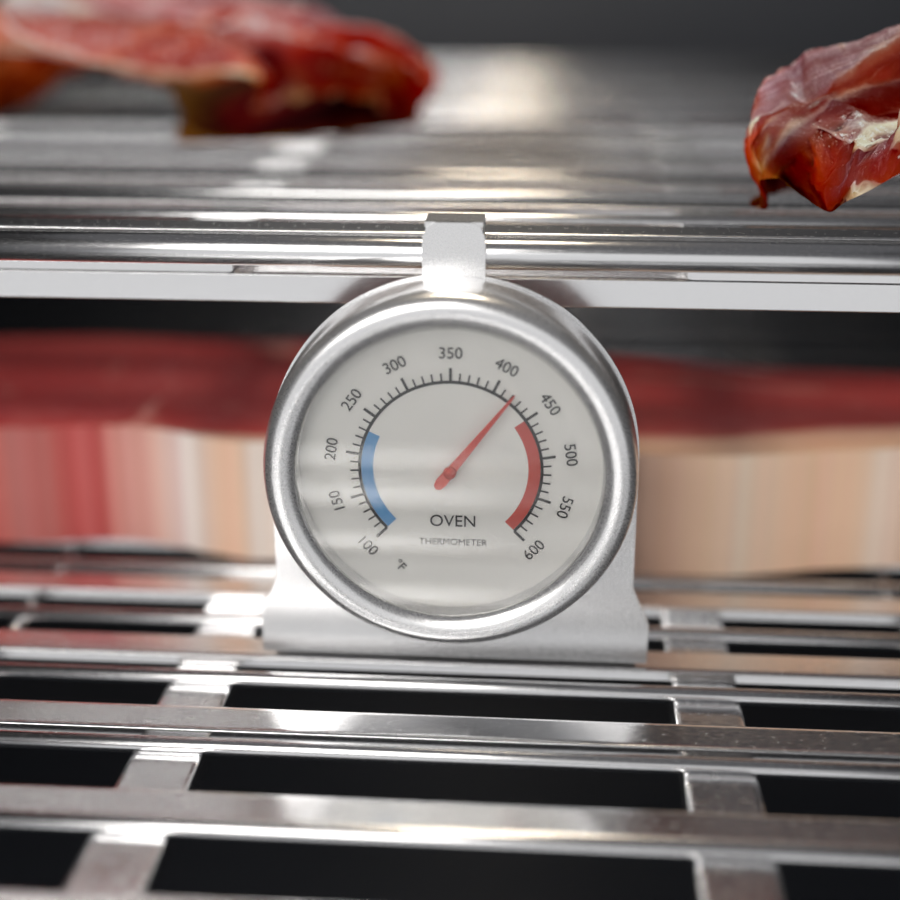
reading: 420 °F
